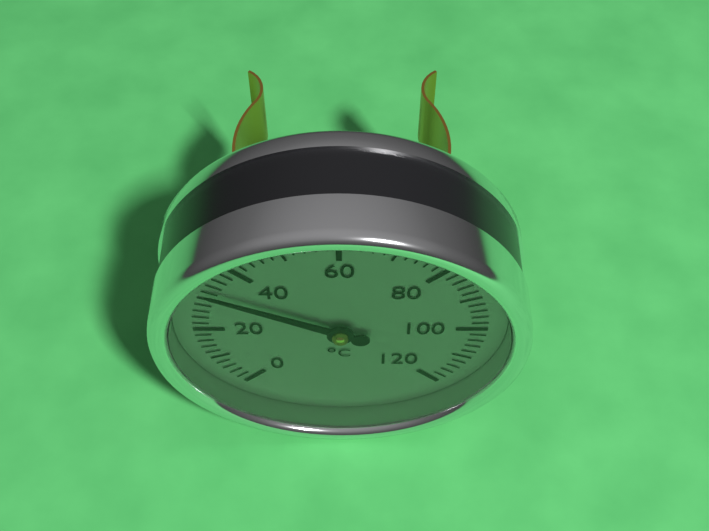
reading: 32 °C
